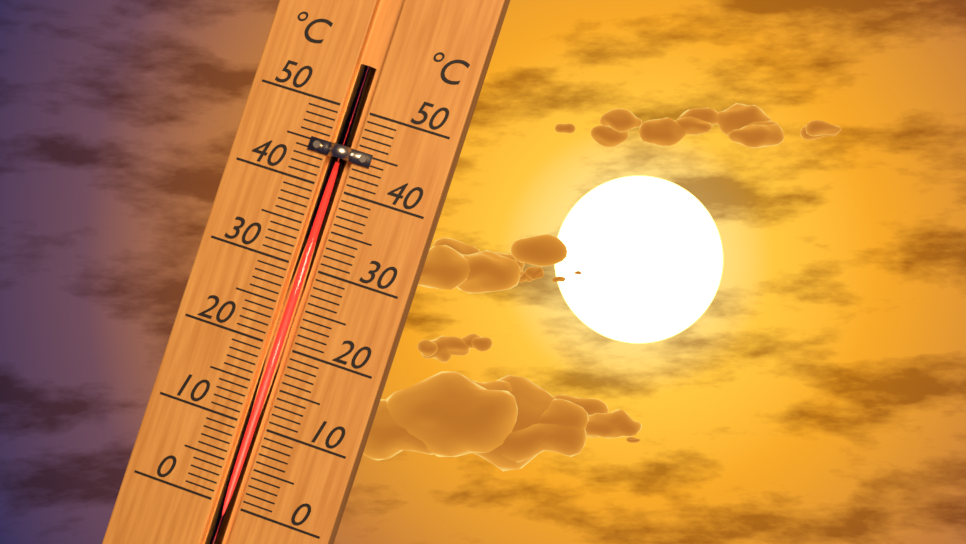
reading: 42 °C
